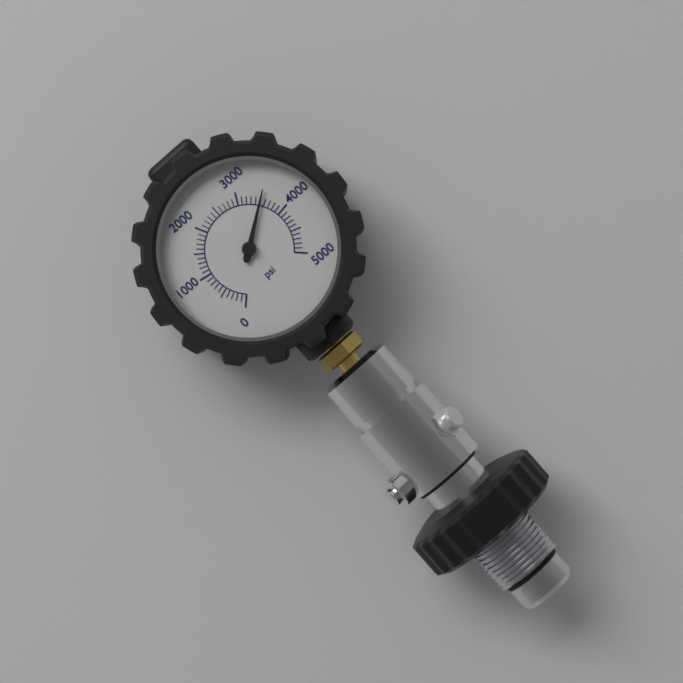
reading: 3500 psi
